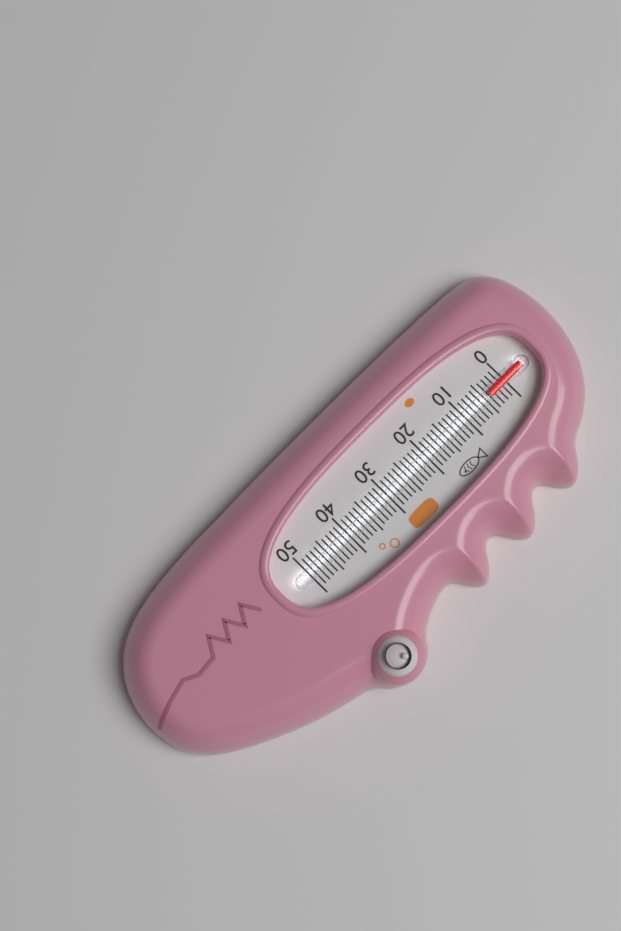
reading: 4 (no unit)
